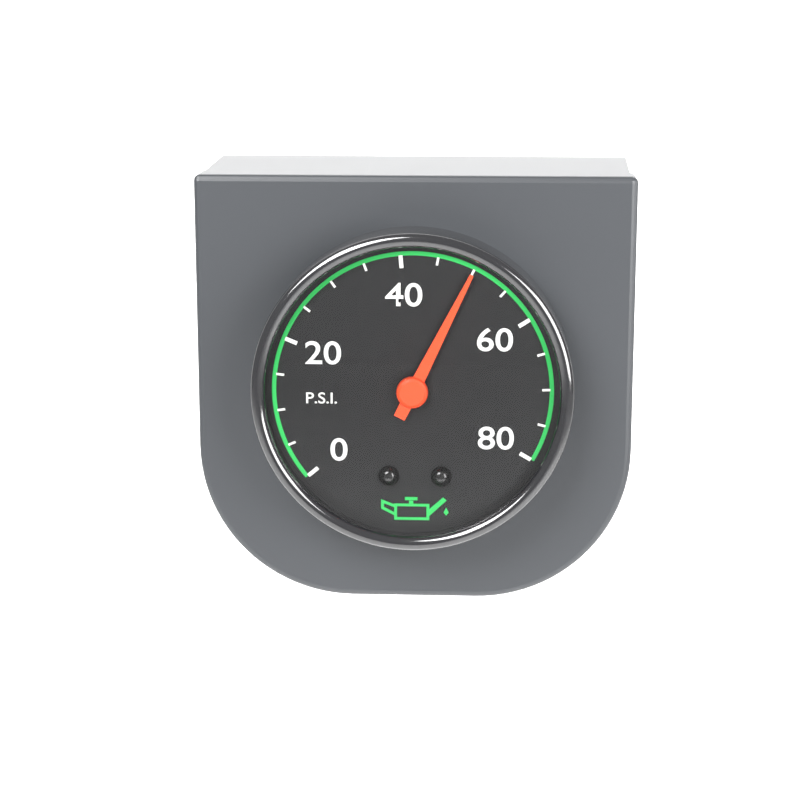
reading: 50 psi
